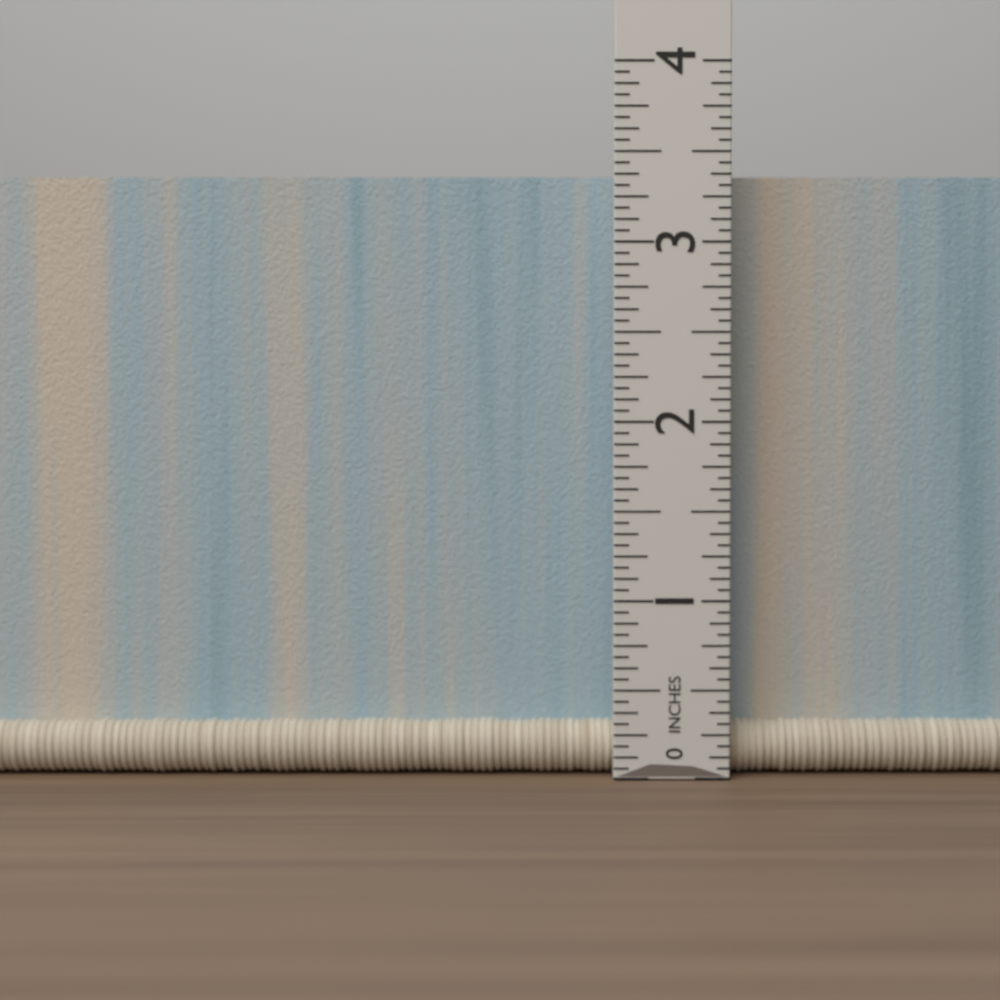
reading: 3.3750 in
